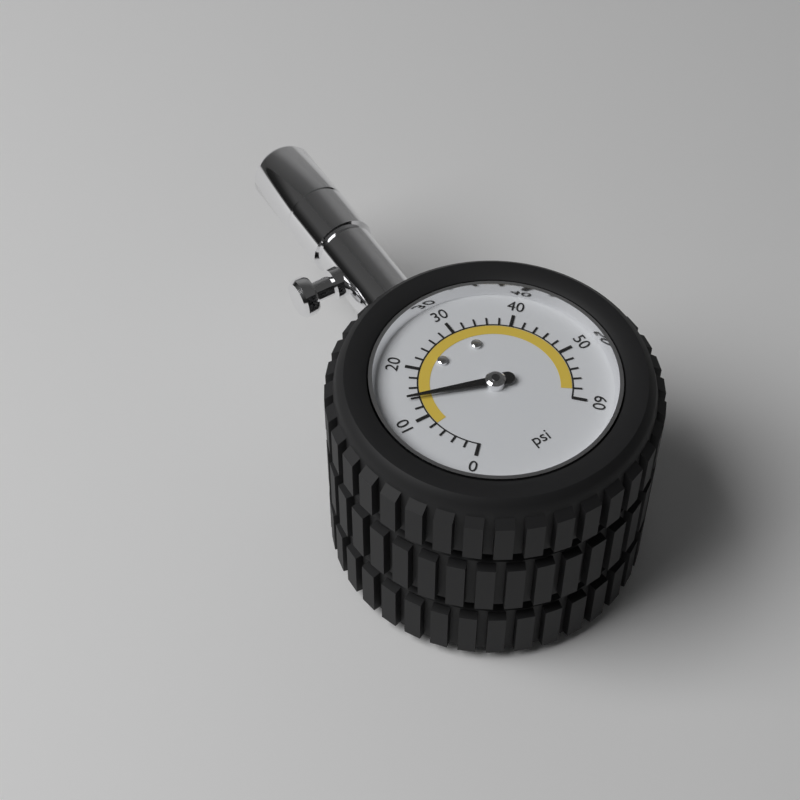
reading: 14 psi
